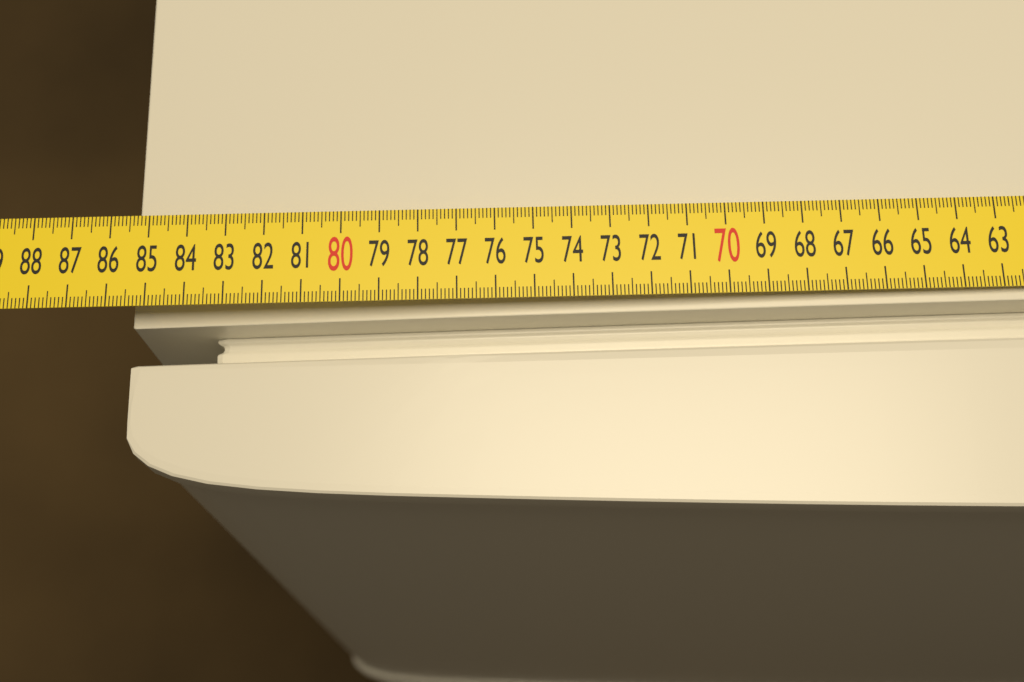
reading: 85.5 cm
